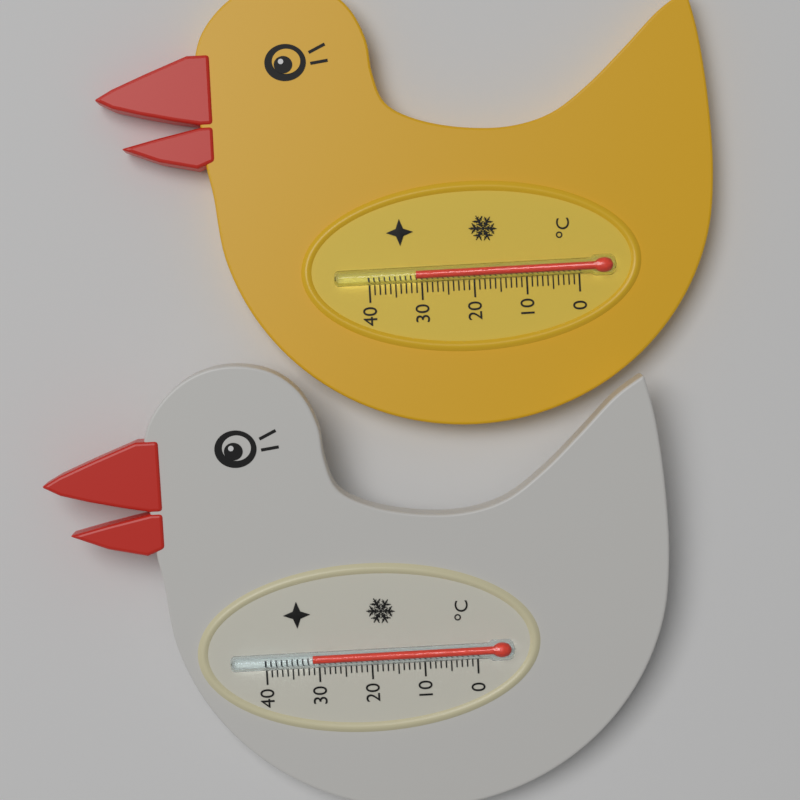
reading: 31 °C
